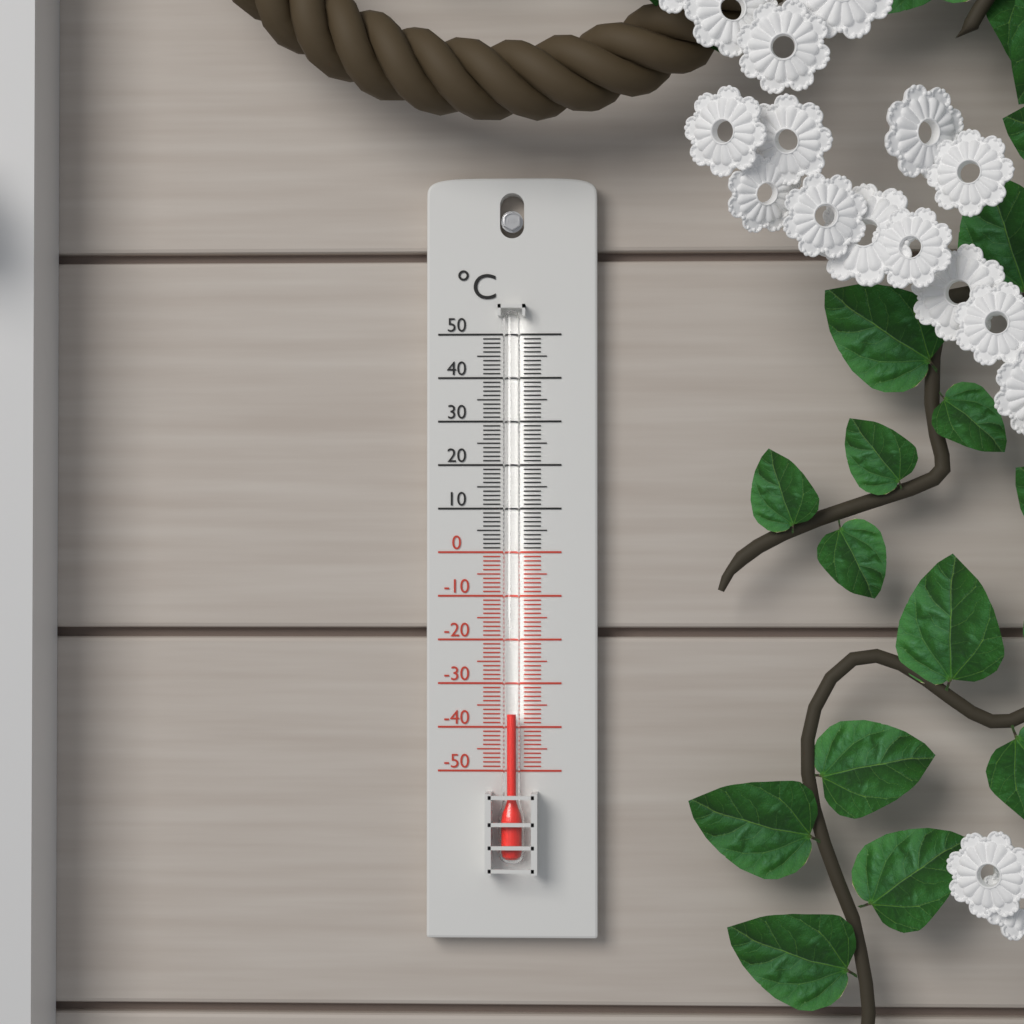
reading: -37 °C
